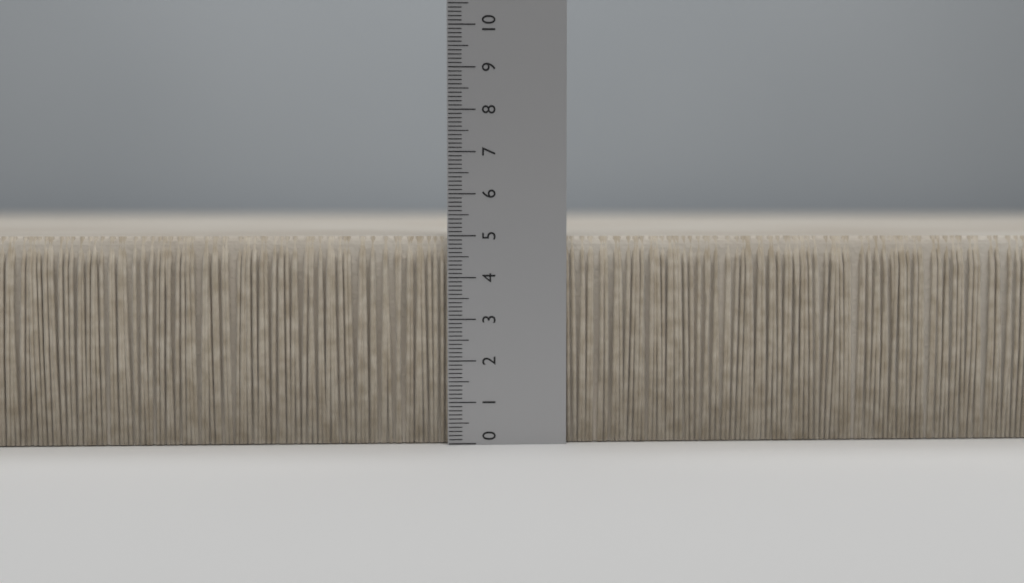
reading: 5.0 (no unit)
